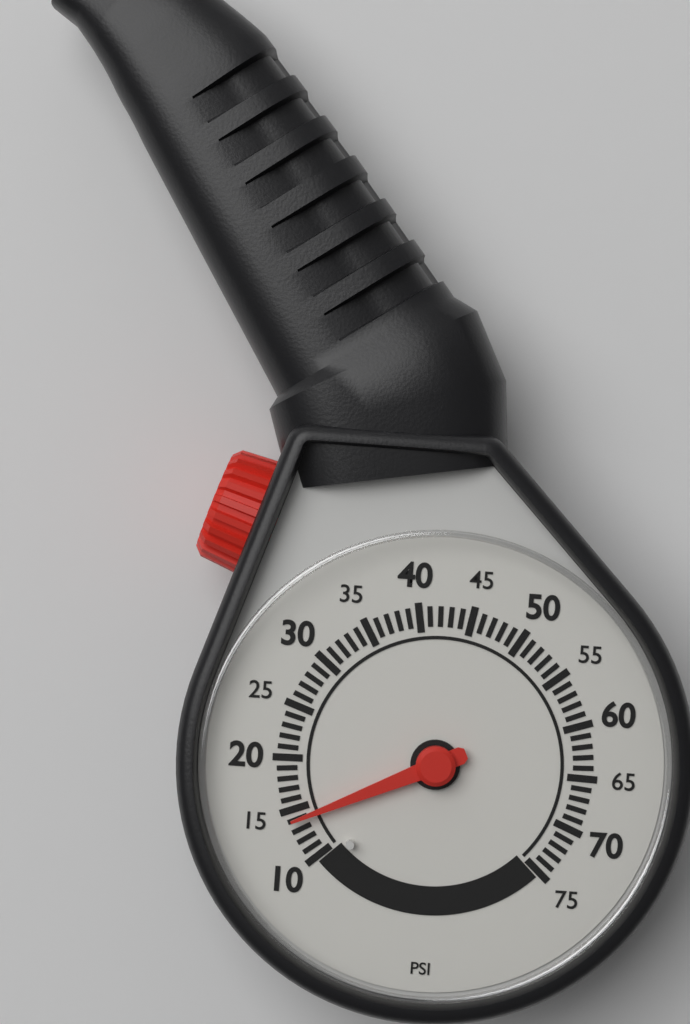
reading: 14 psi
